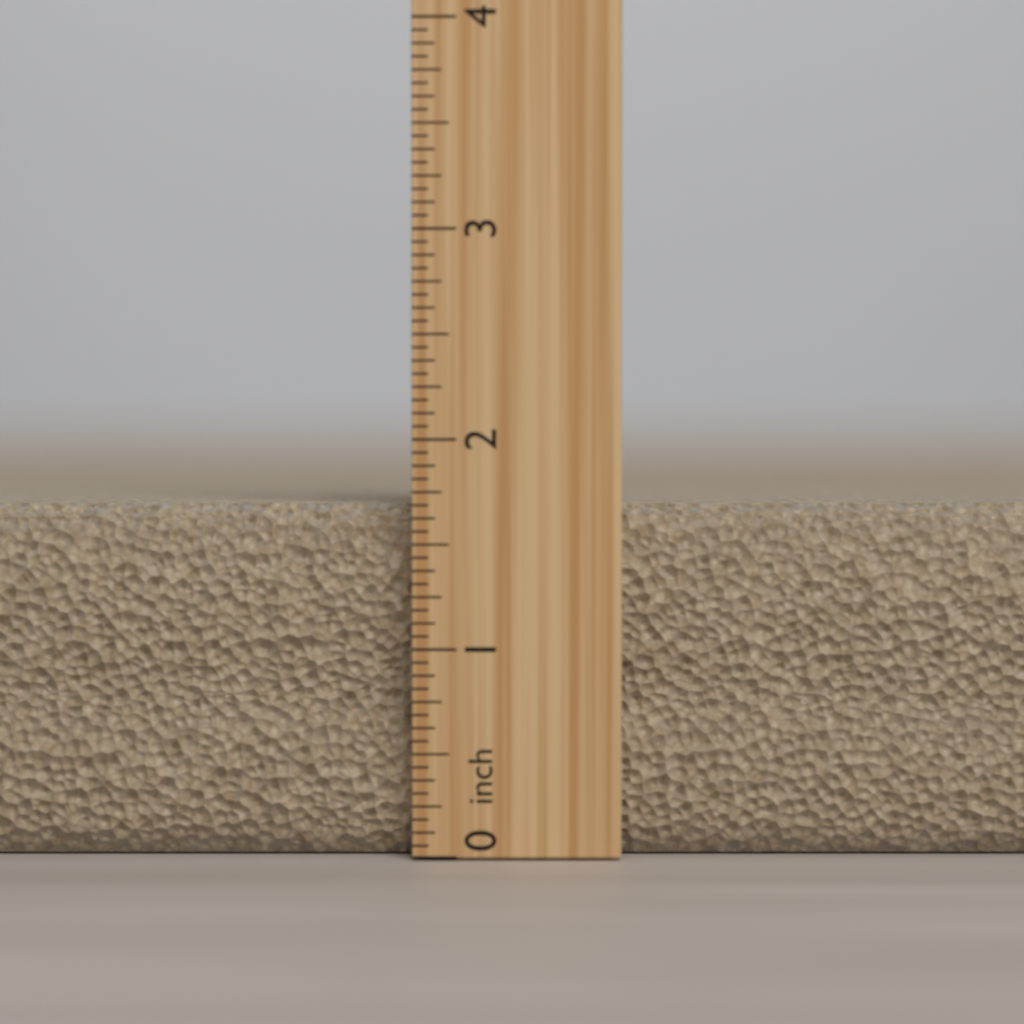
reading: 1.6875 inch
